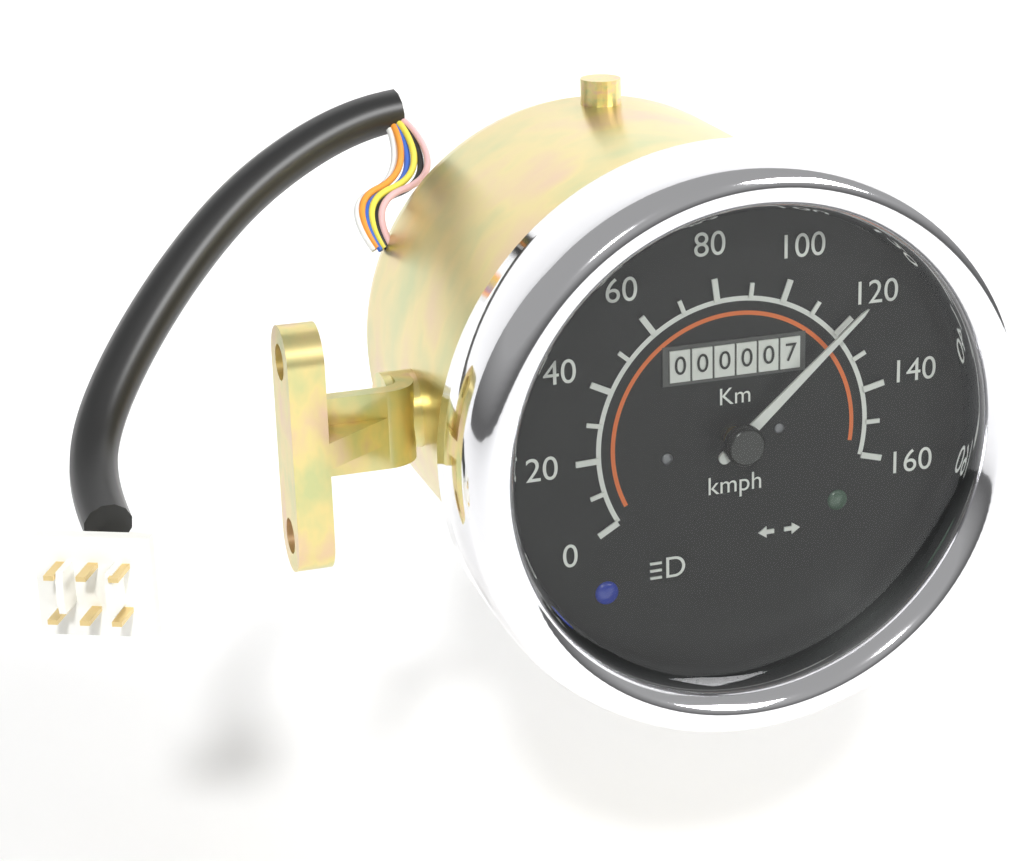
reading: 120 km/h
